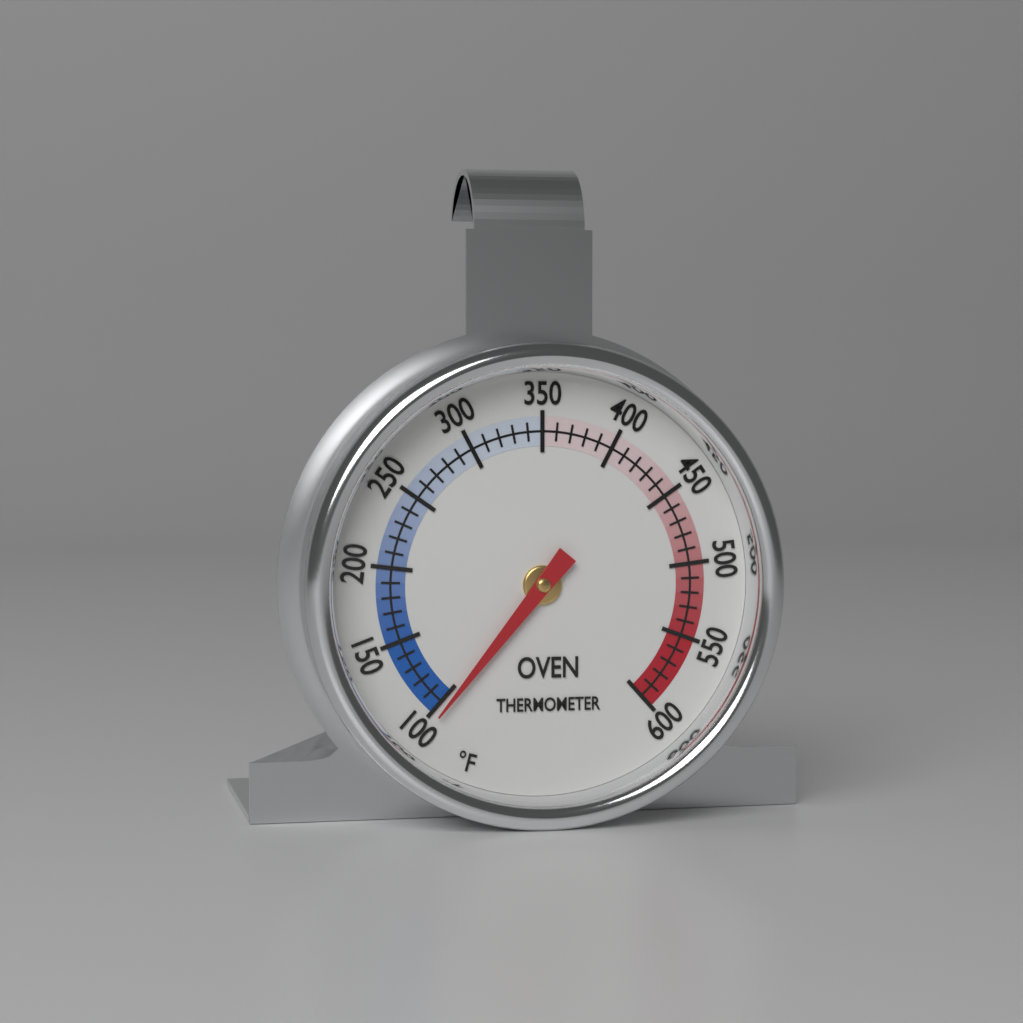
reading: 95 °F
